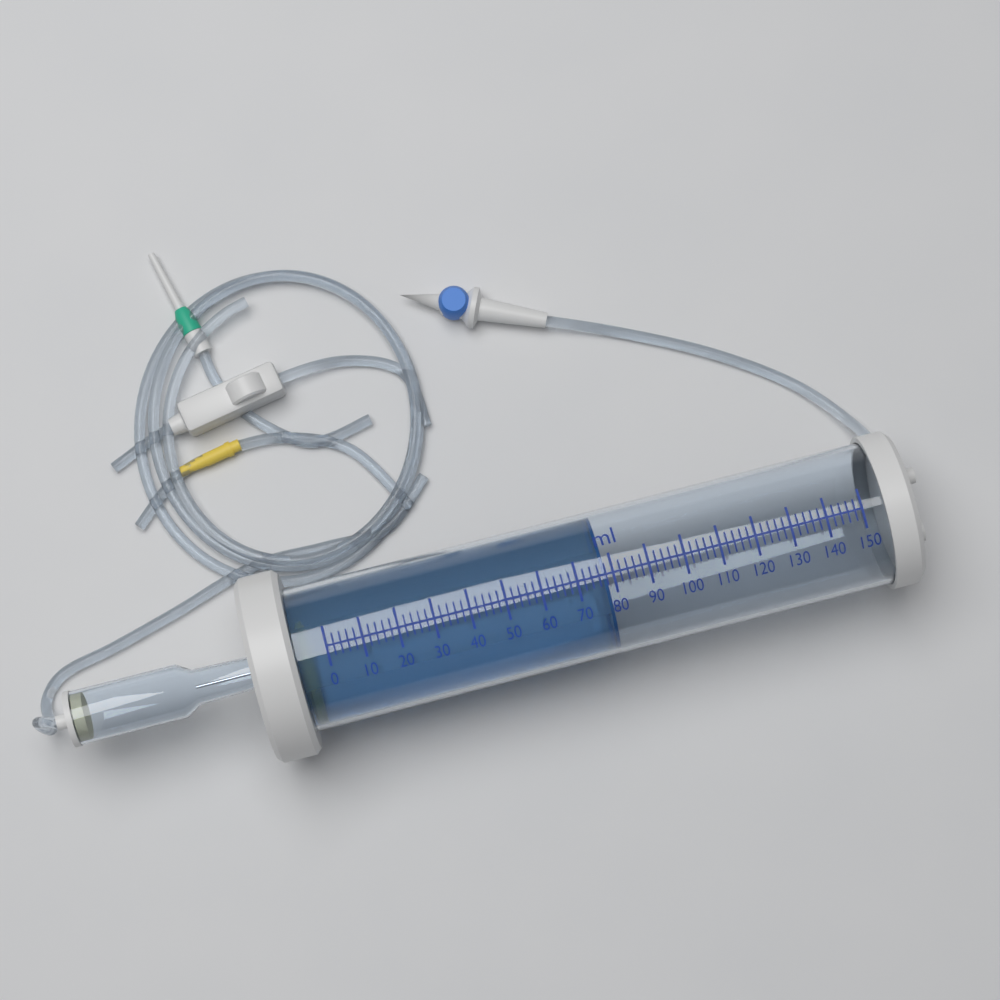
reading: 78 ml
